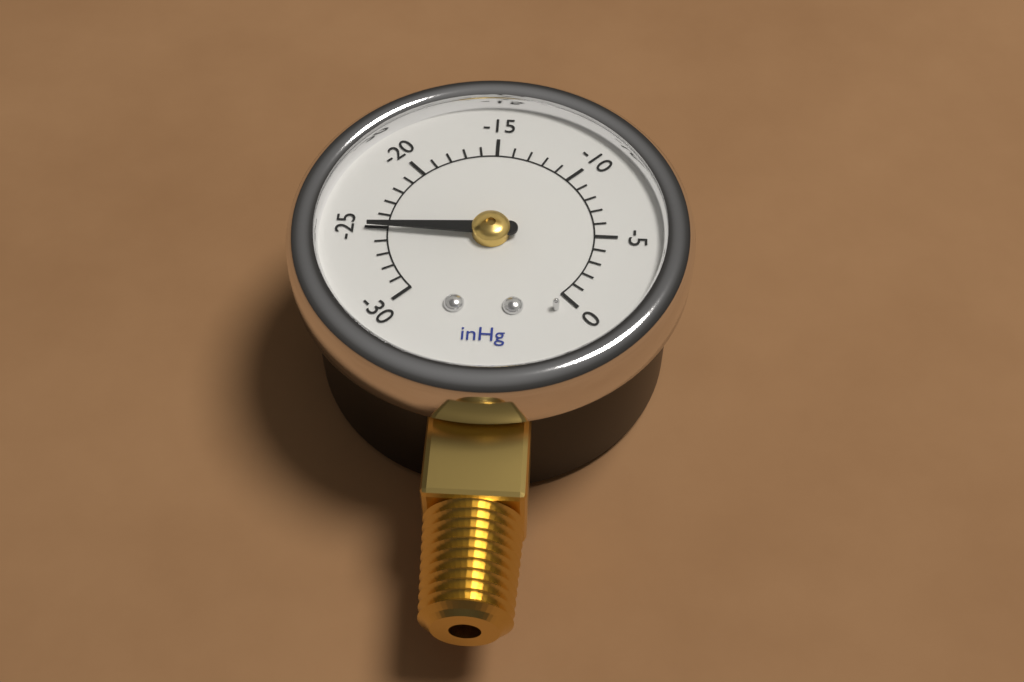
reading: -25 inHg
